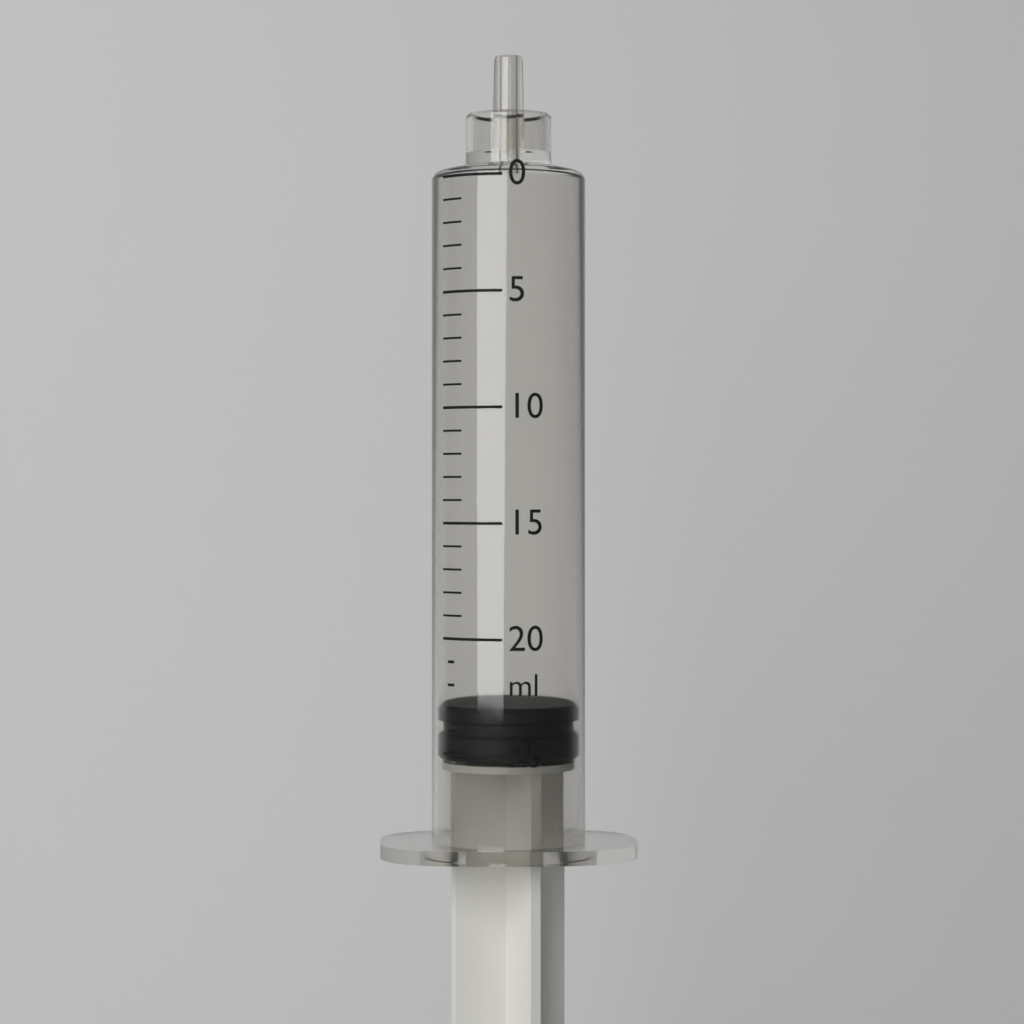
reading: 23 ml
